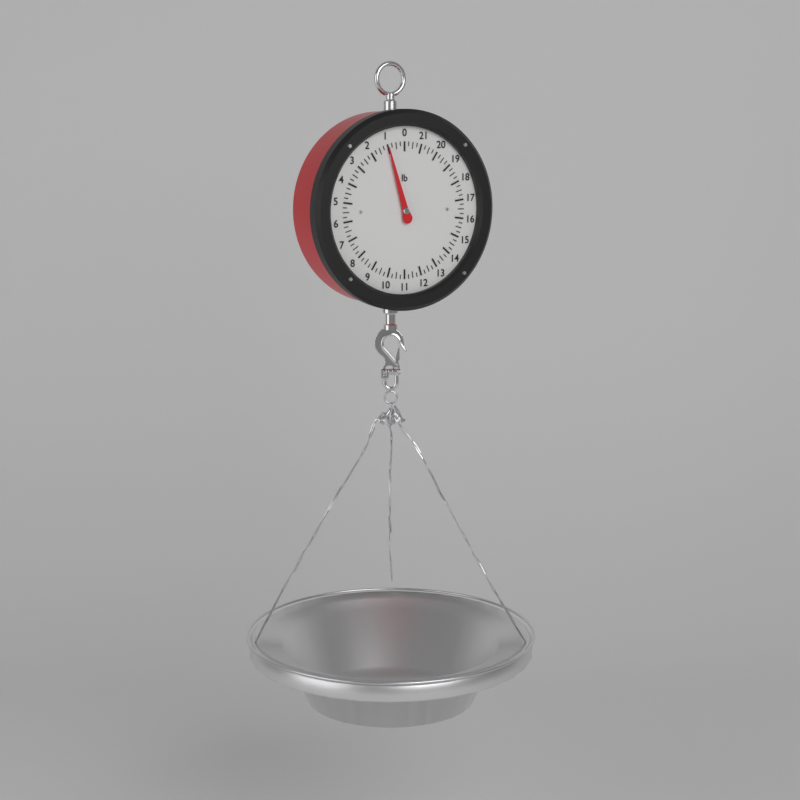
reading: 1.00 lb
